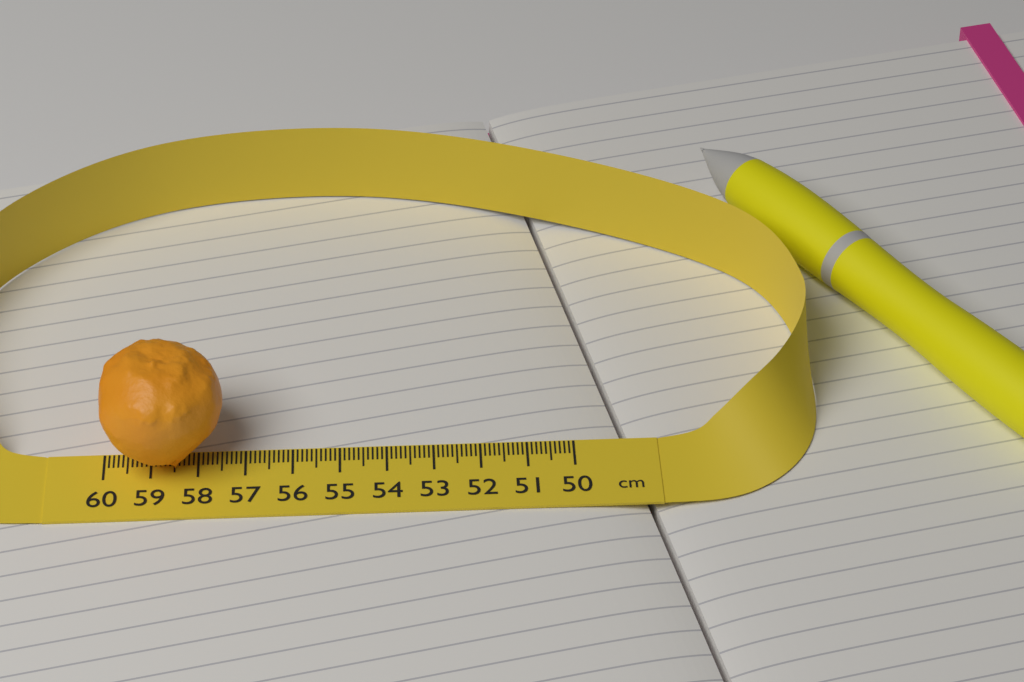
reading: 57.4 cm
